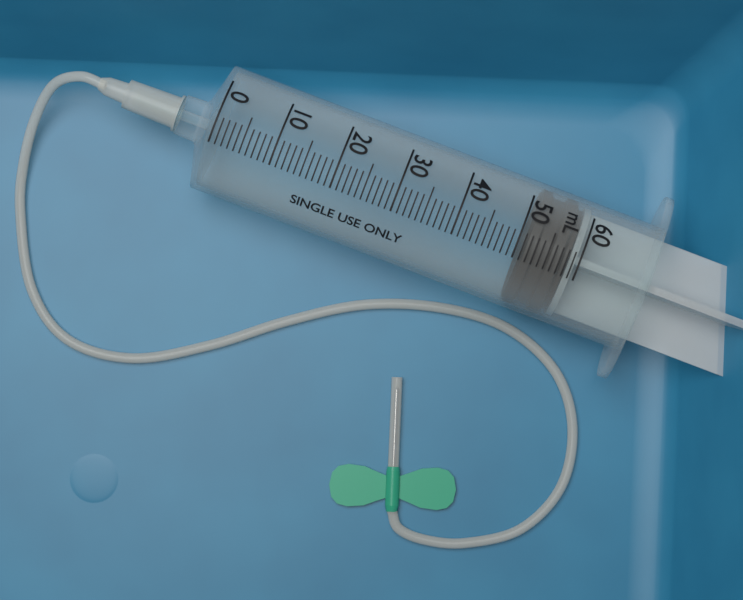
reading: 51 mL
